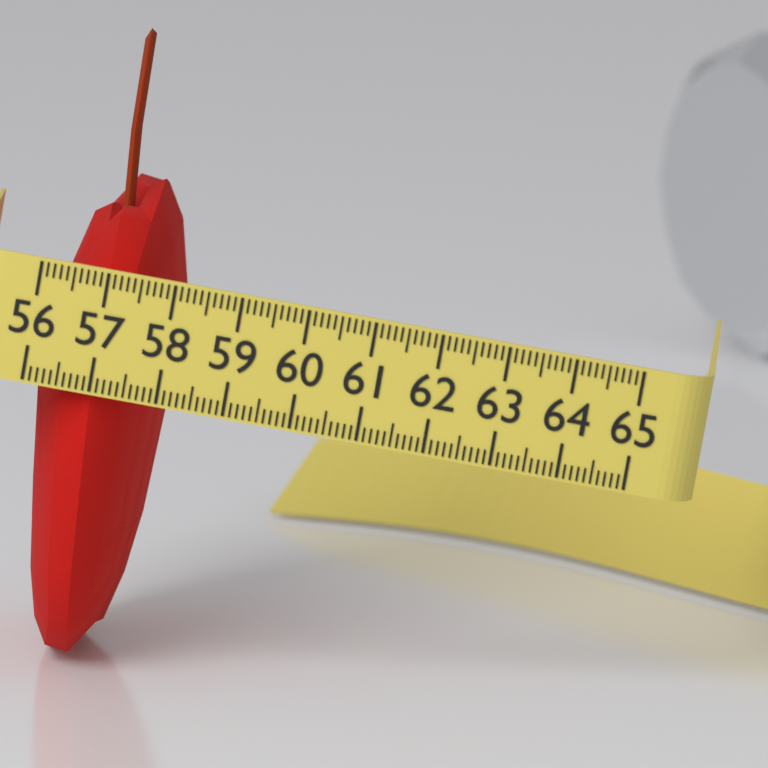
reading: 58.0 (no unit)
